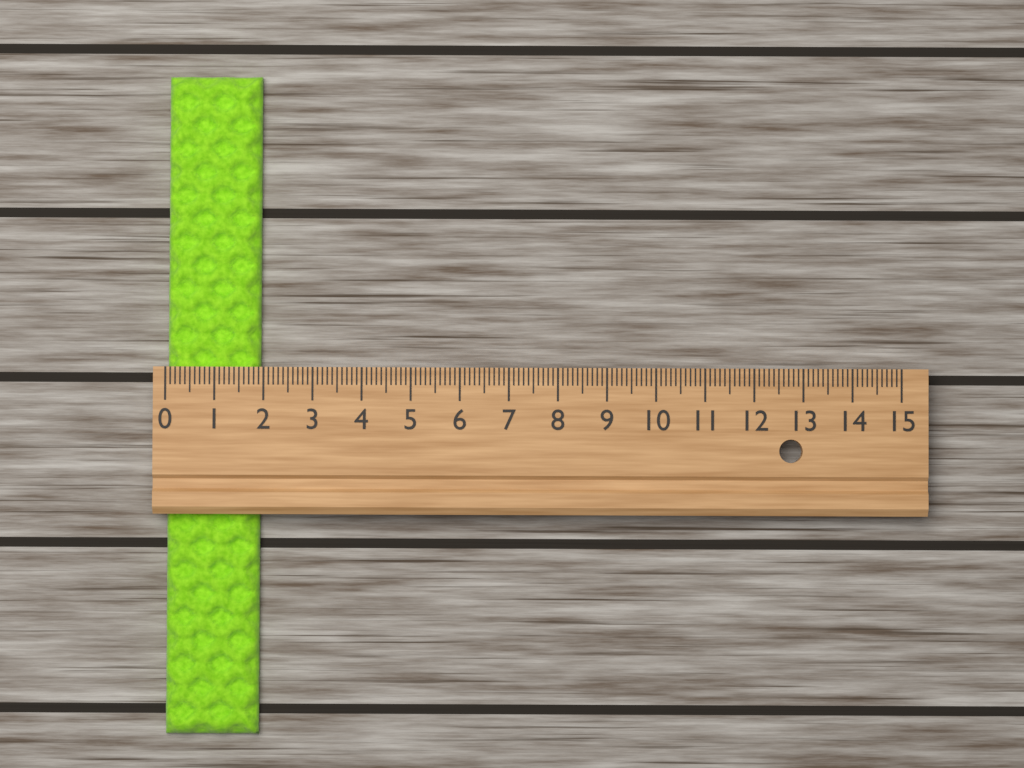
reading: 1.9 (no unit)
